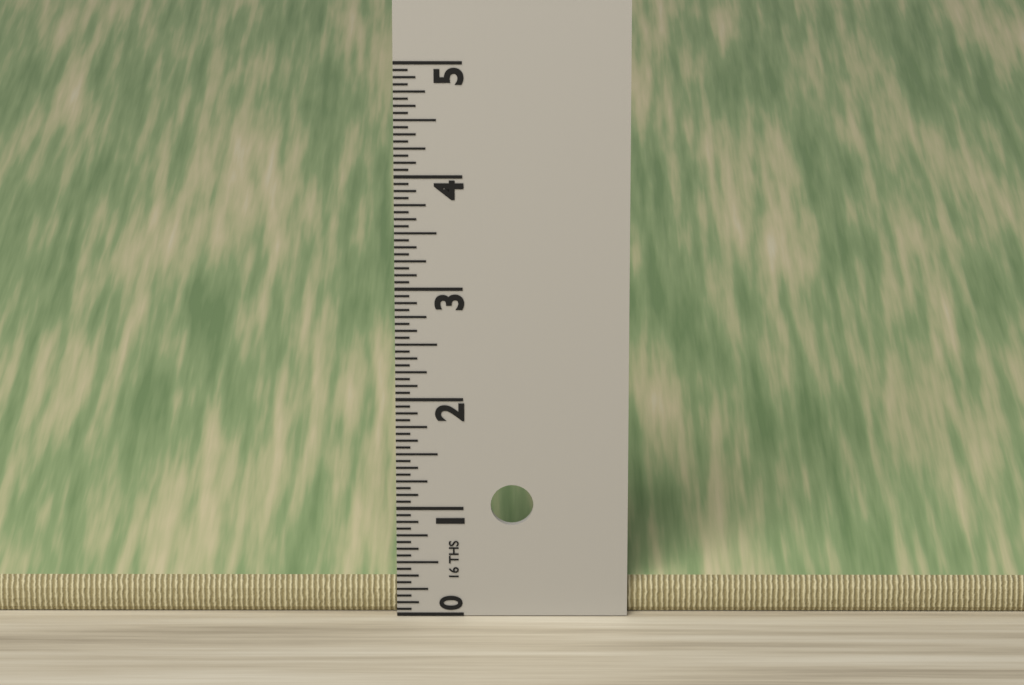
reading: 0.3125 in
